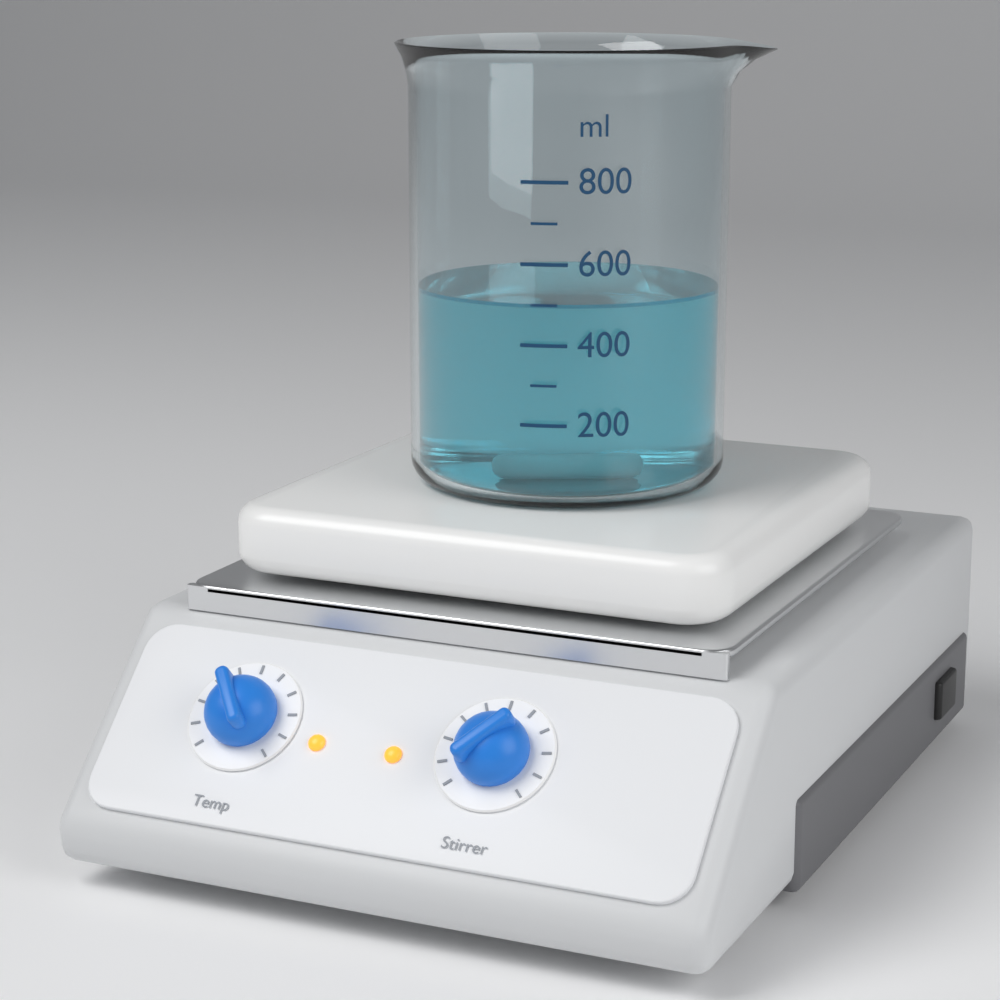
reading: 500 ml
